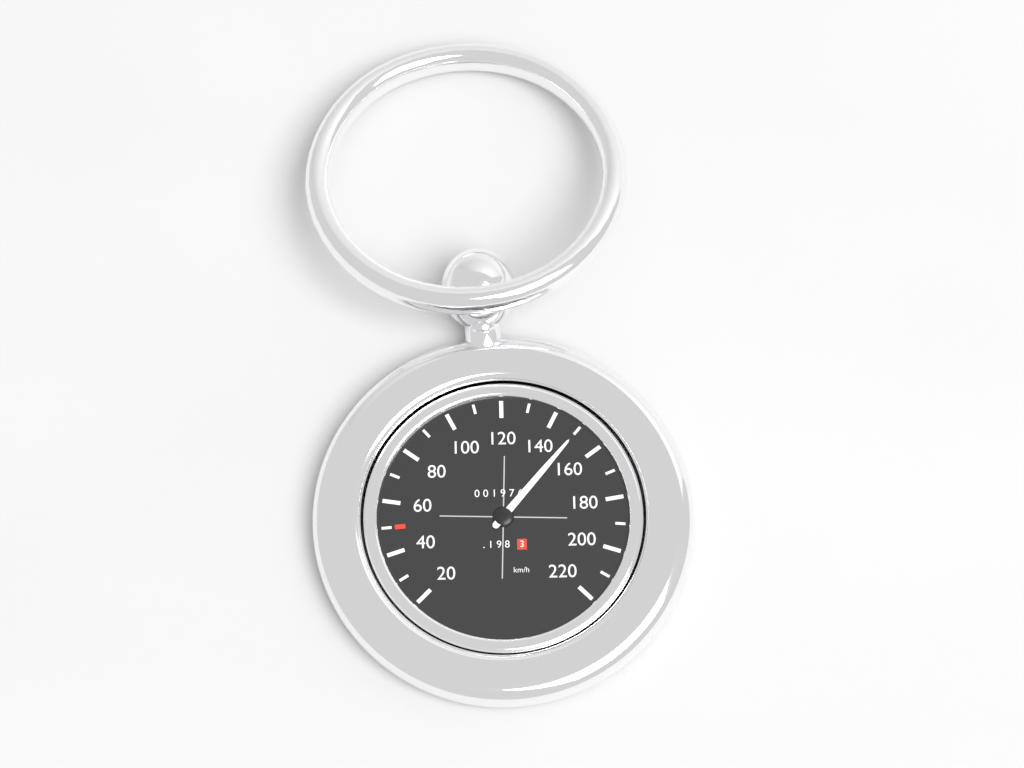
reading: 150 km/h
